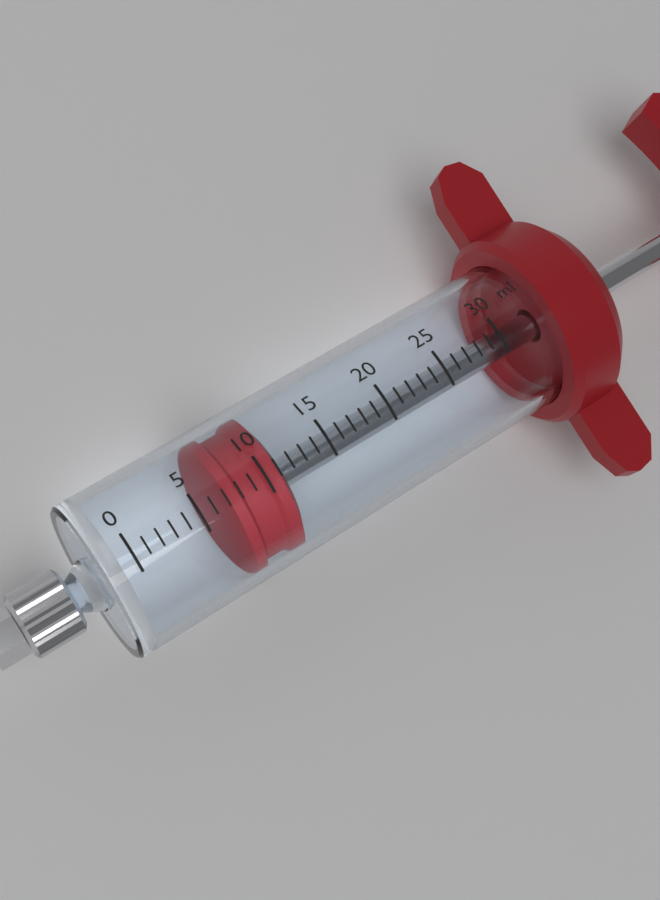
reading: 7 ml
